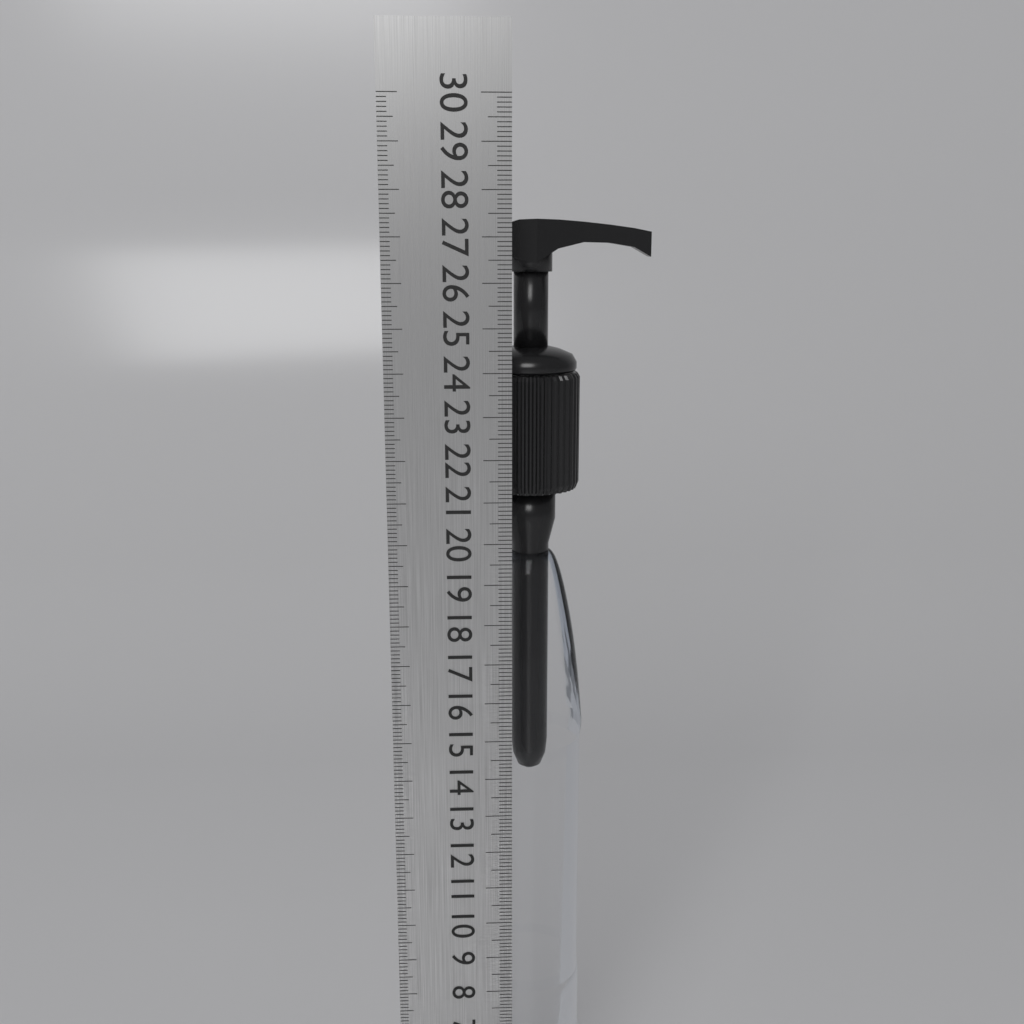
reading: 27.4 cm
